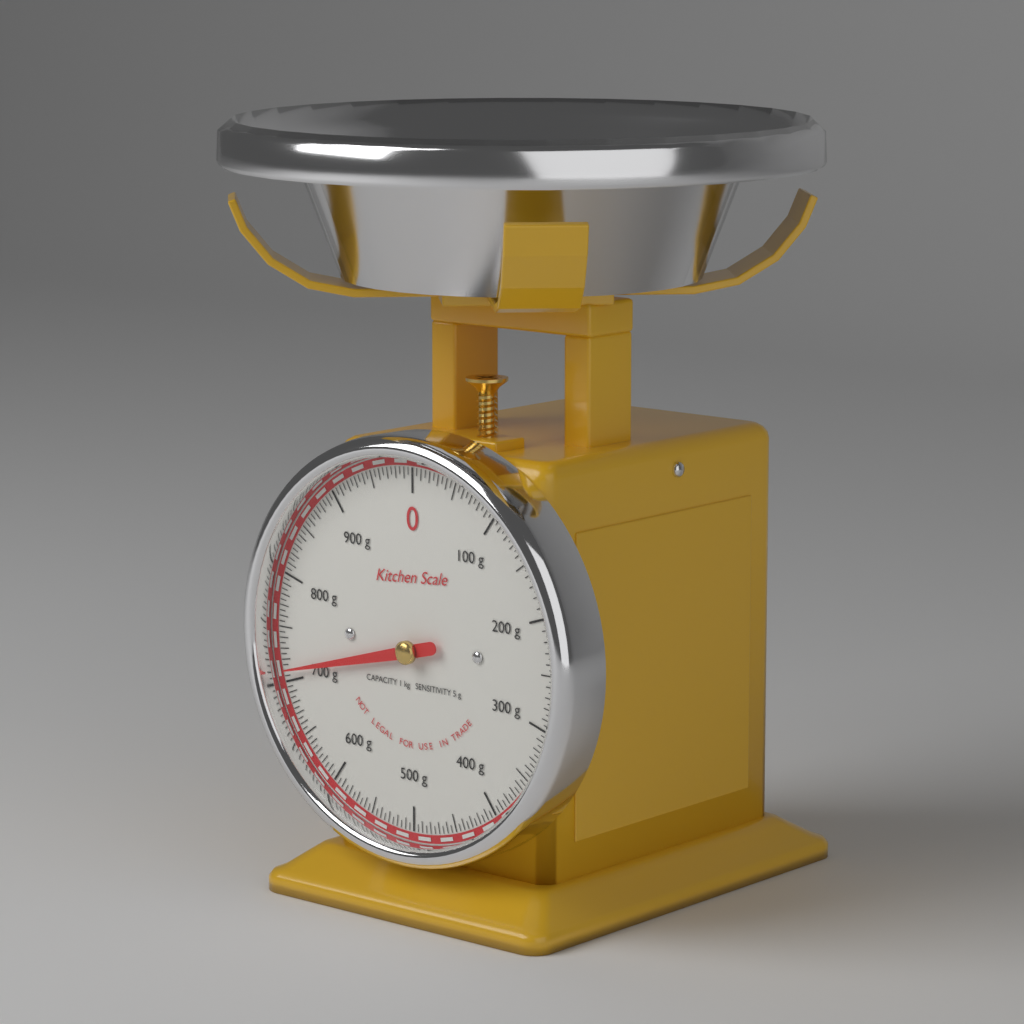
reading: 710 g
